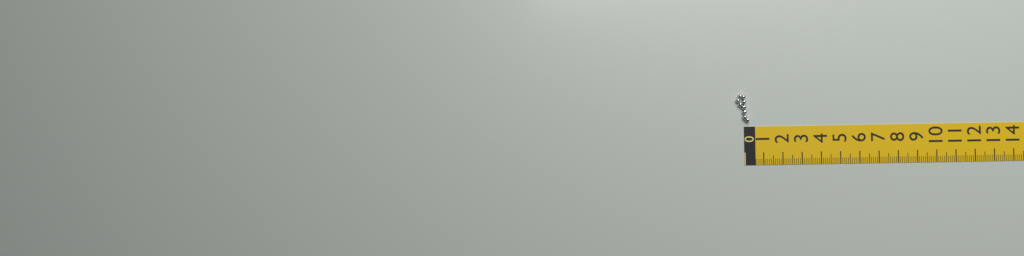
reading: 0.3 cm
